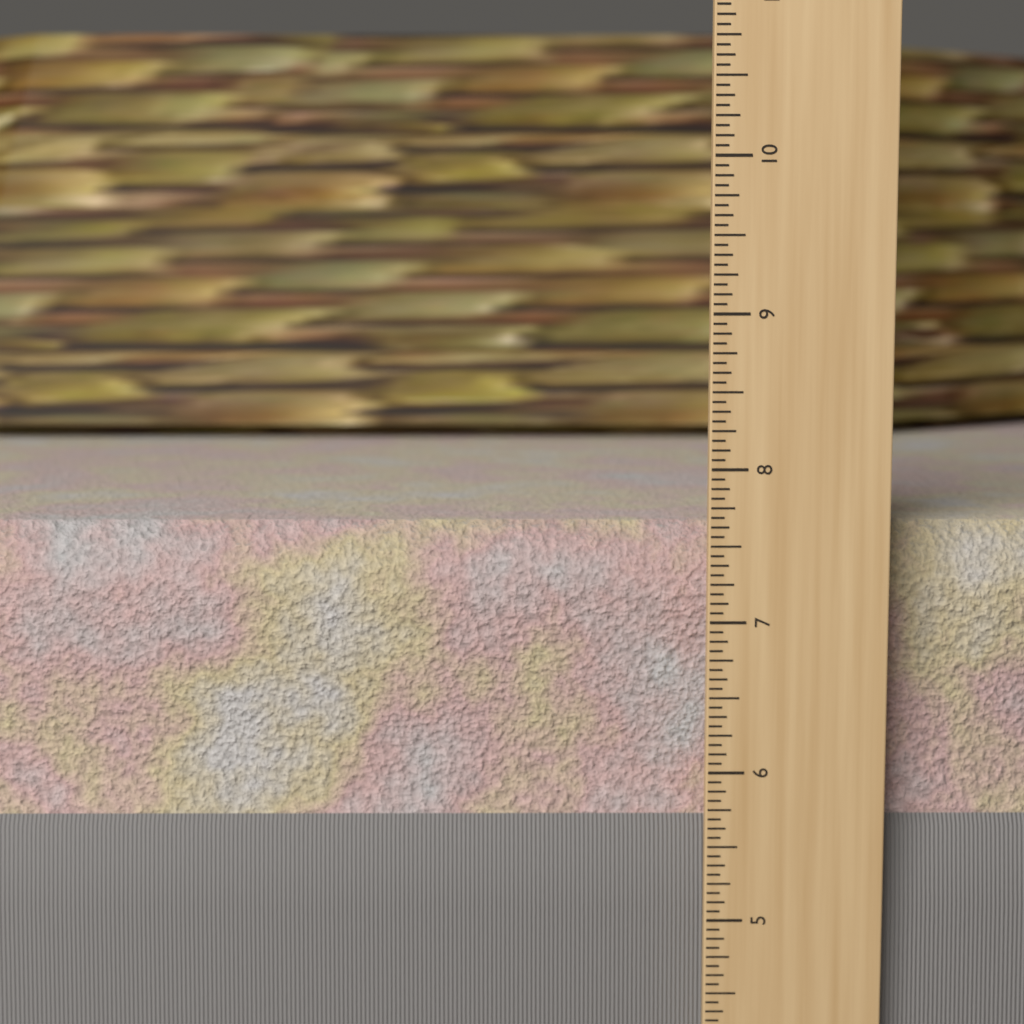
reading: 7.6250 in
